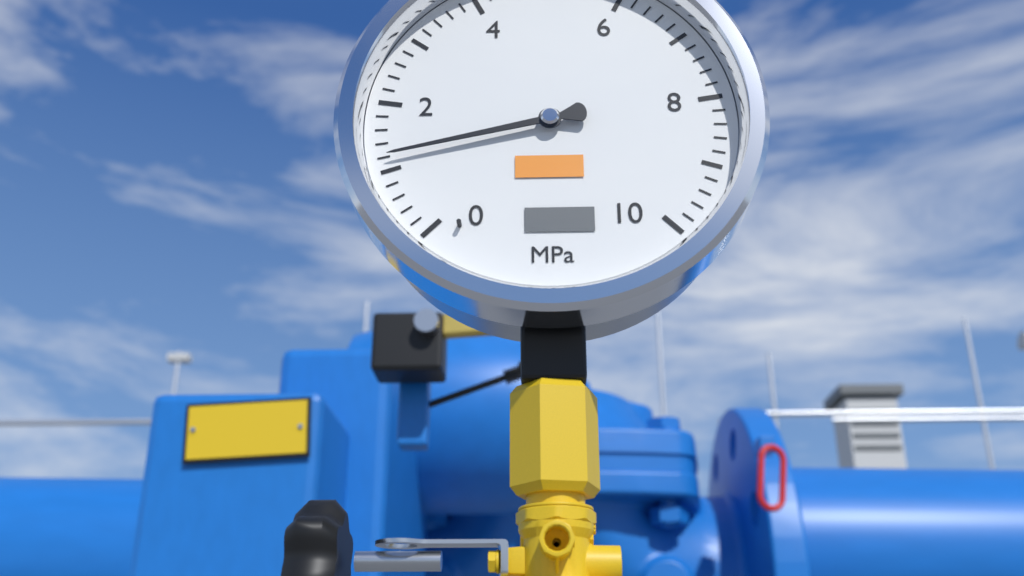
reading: 1.2 MPa
